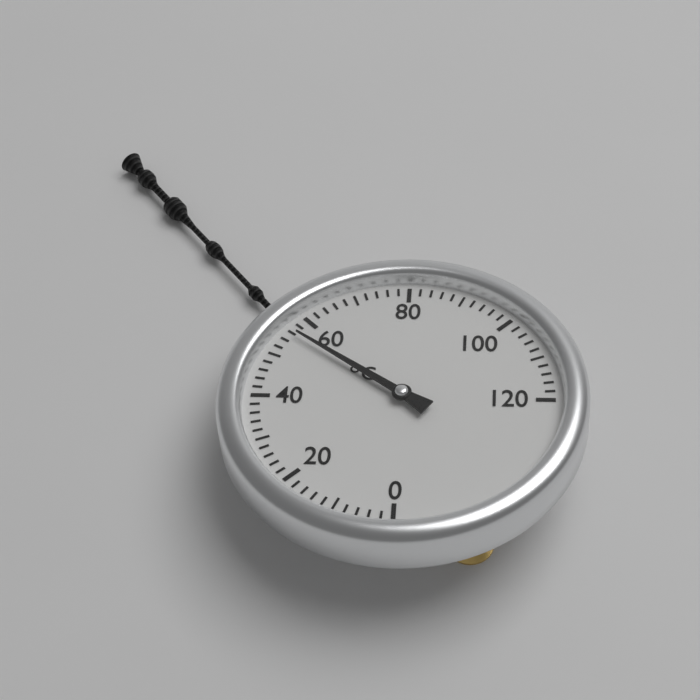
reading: 56 °C
